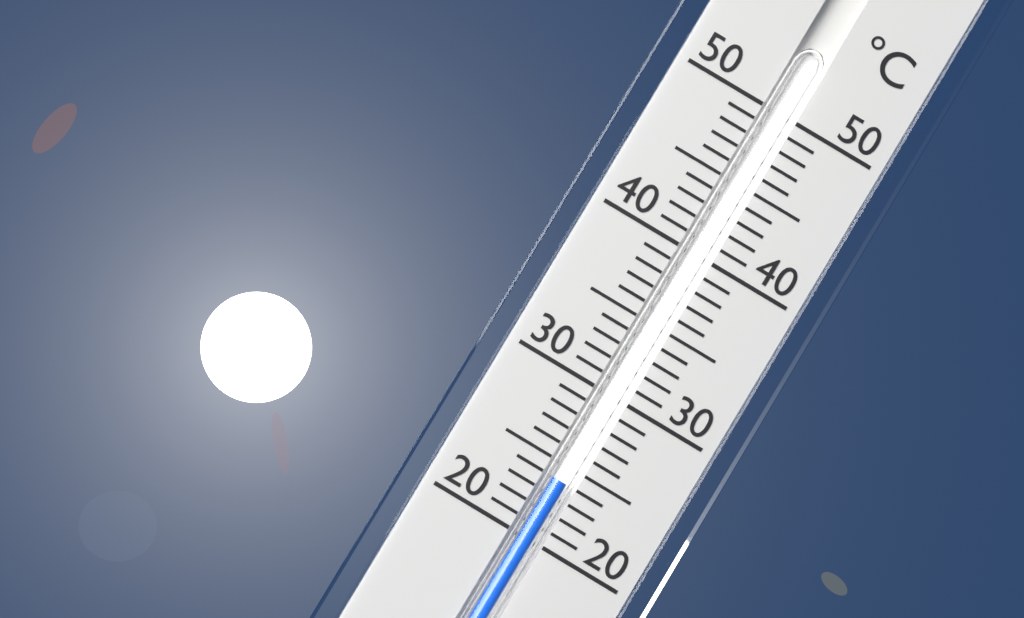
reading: 24 °C
